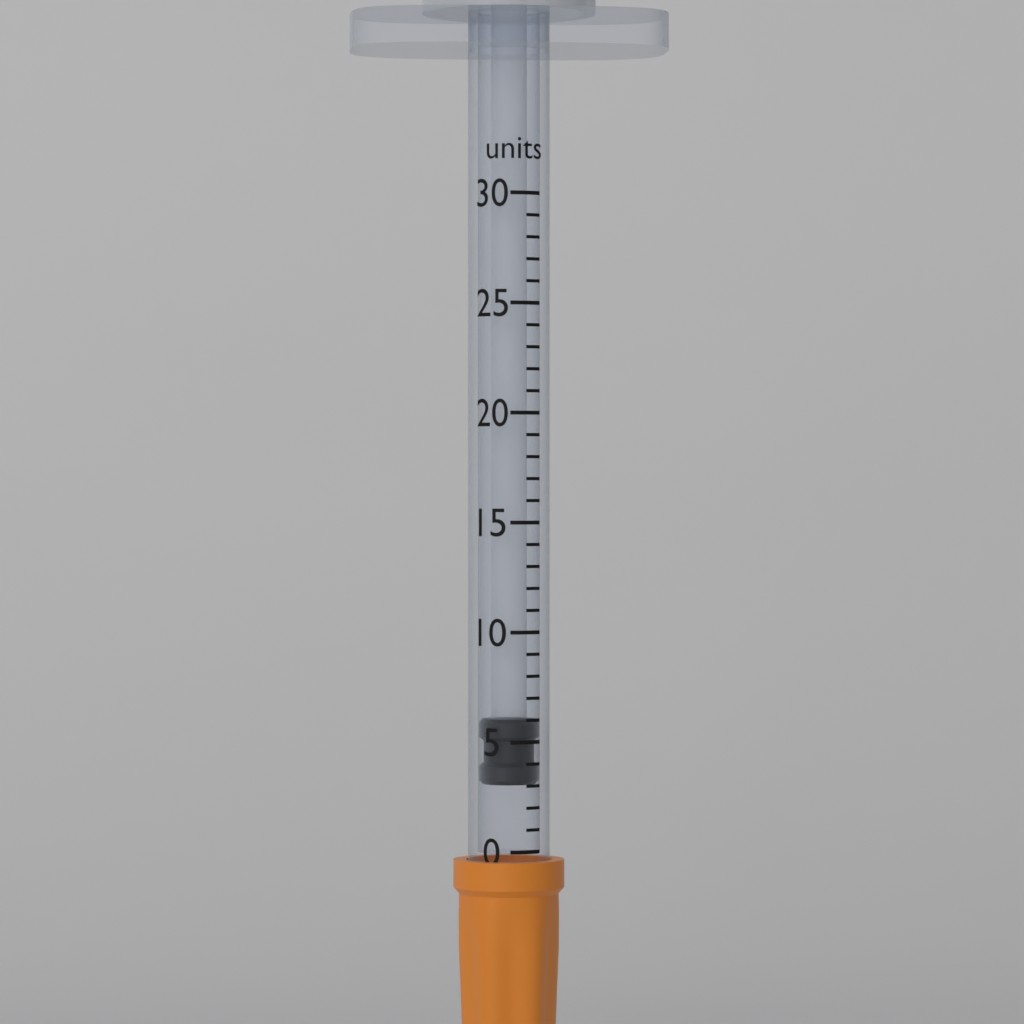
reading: 3 units
